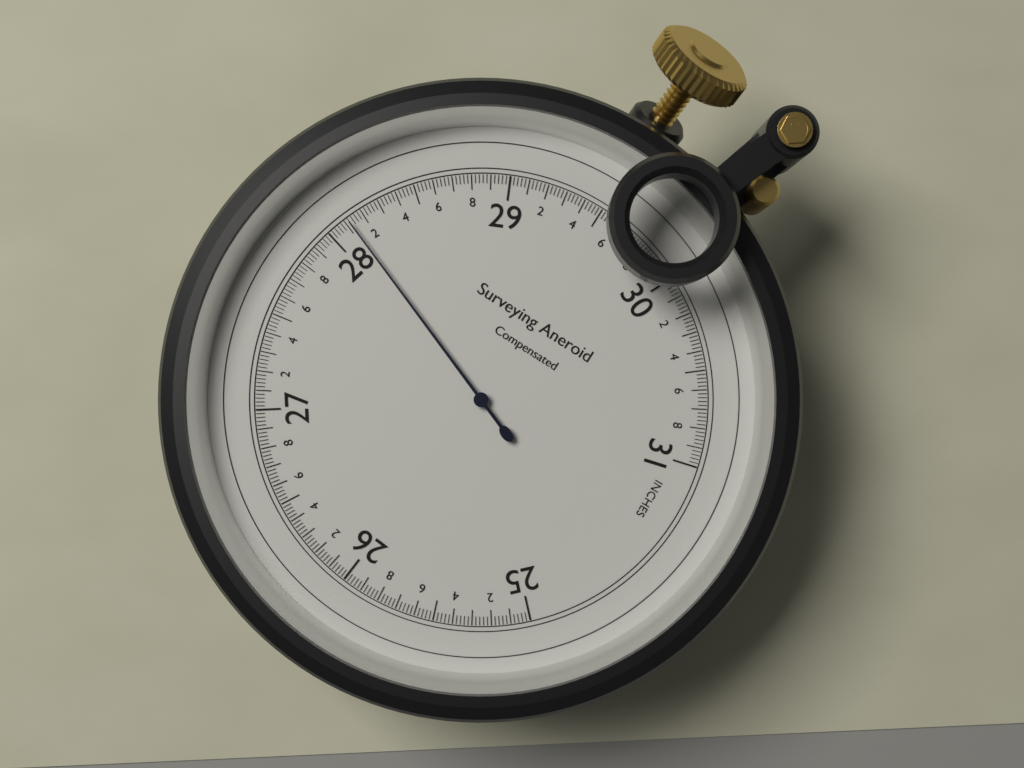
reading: 28.12 inches
